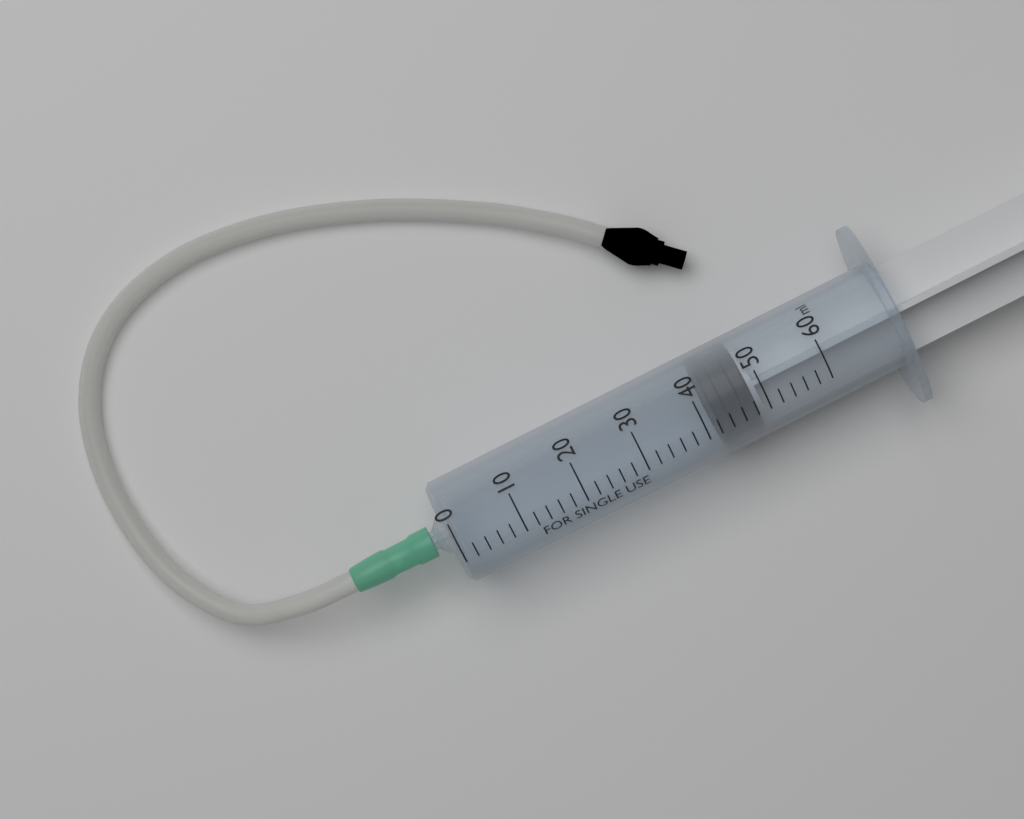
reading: 42 ml
